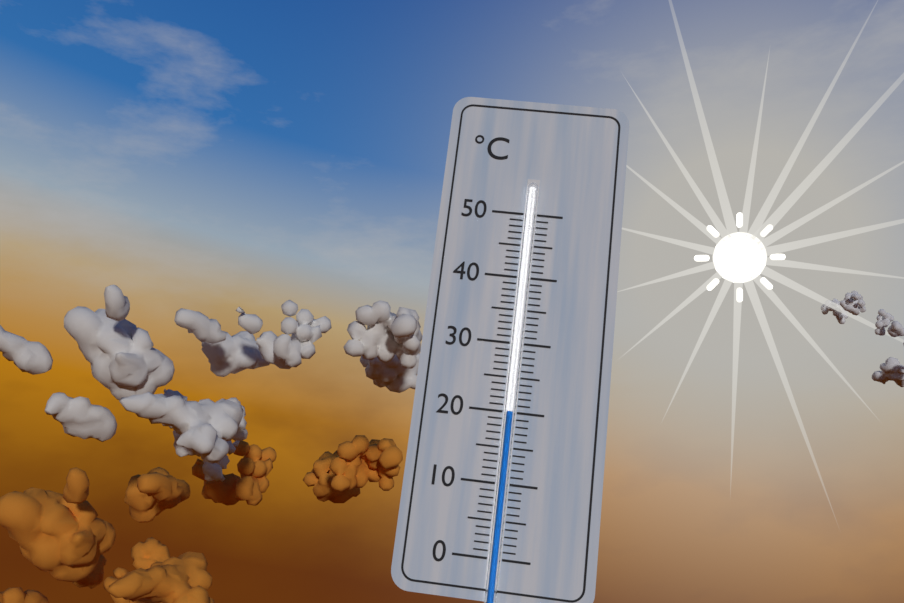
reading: 20 °C
